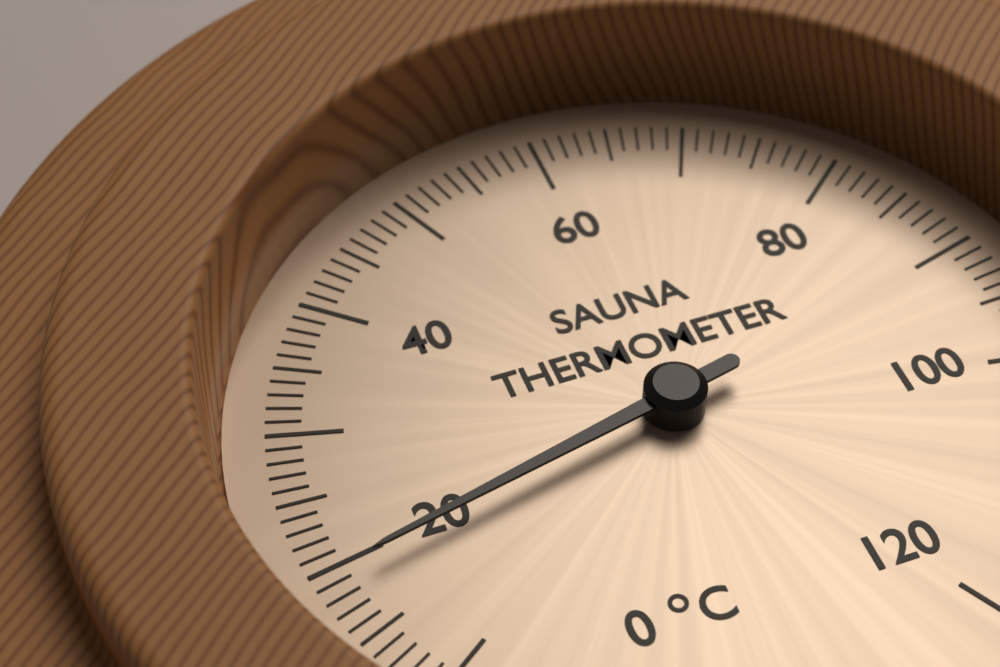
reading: 19 °C
